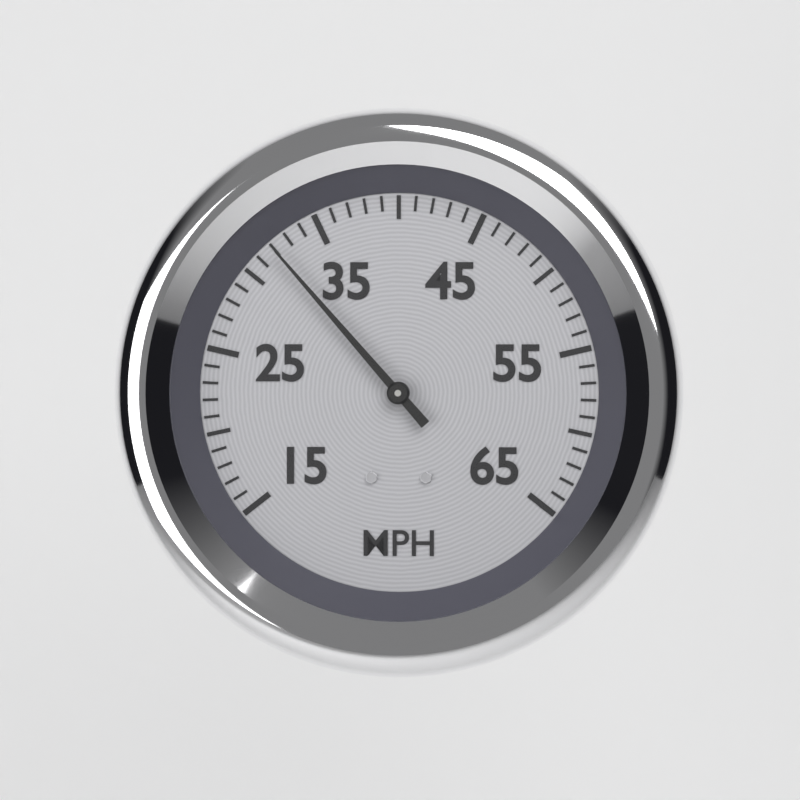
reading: 32 MPH
